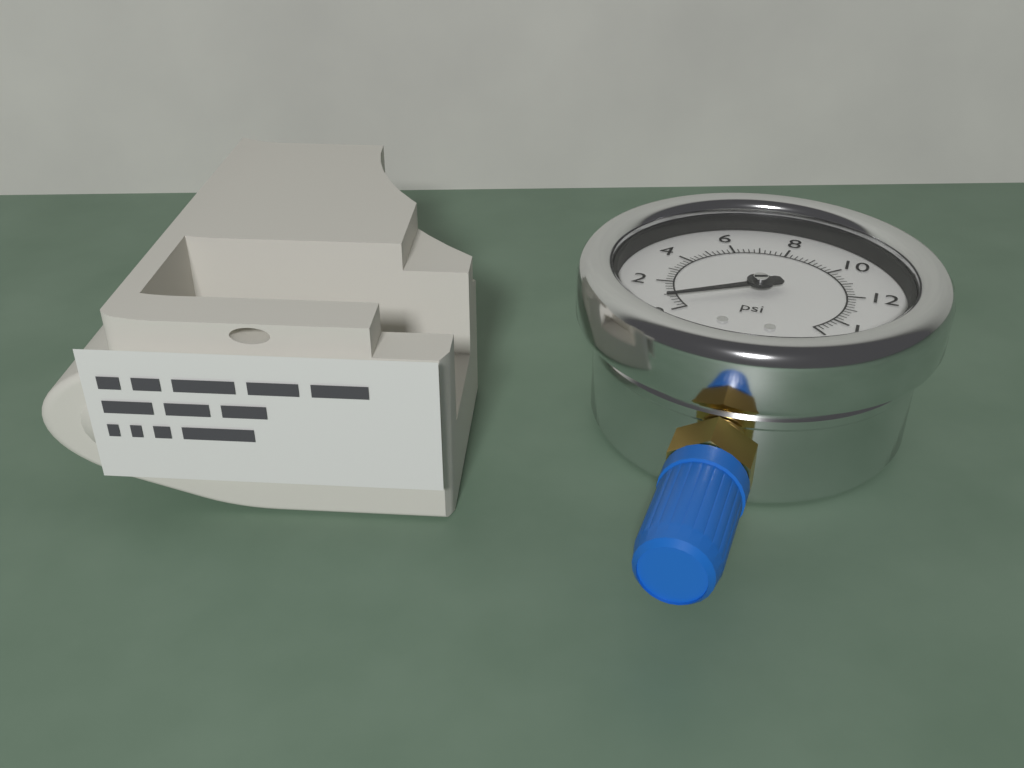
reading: 0.6 psi
